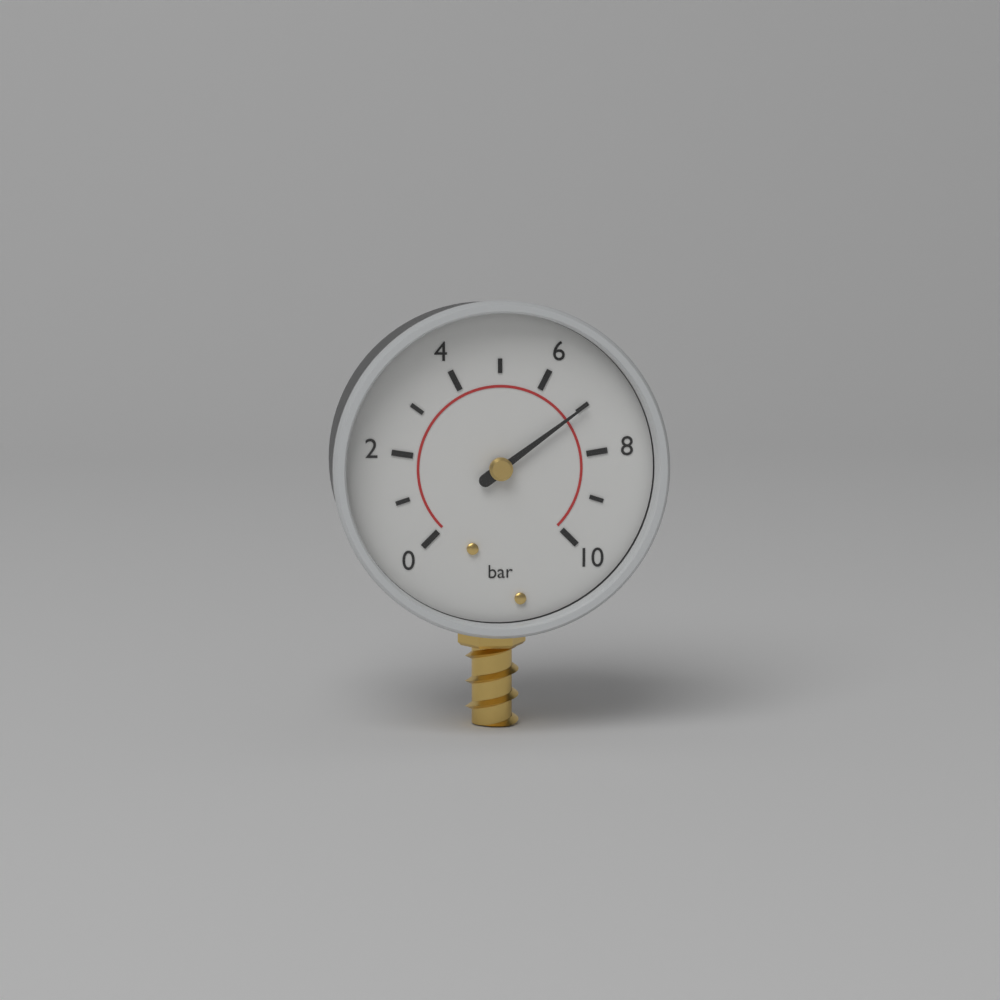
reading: 7 bar
